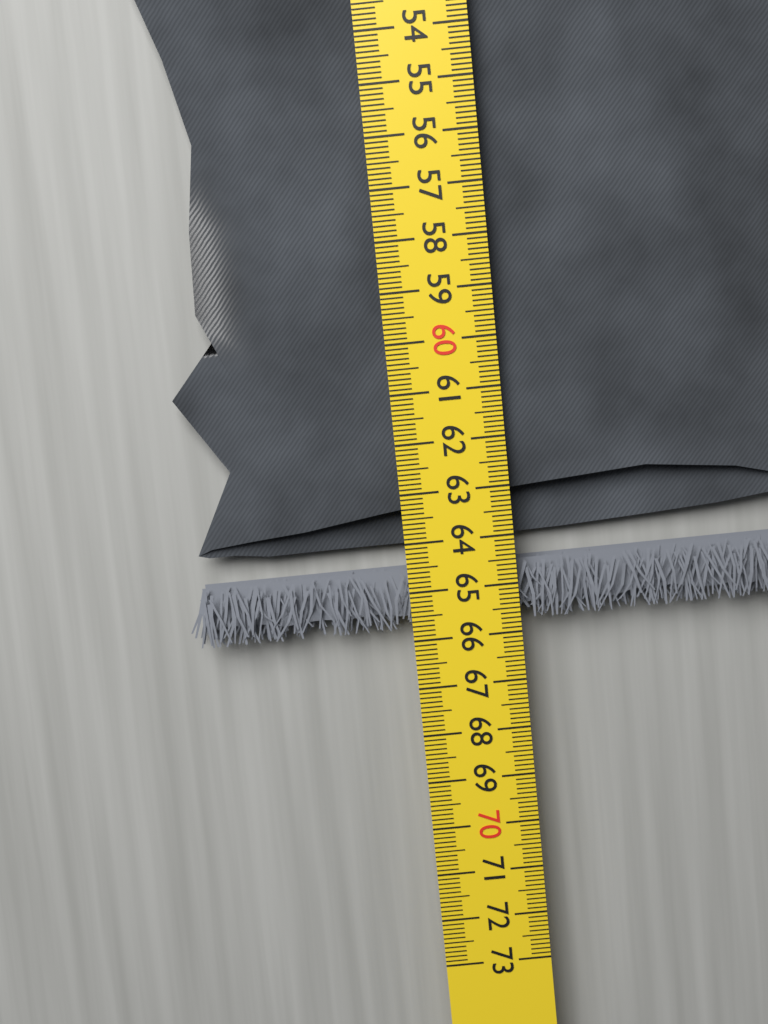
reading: 65.8 cm
